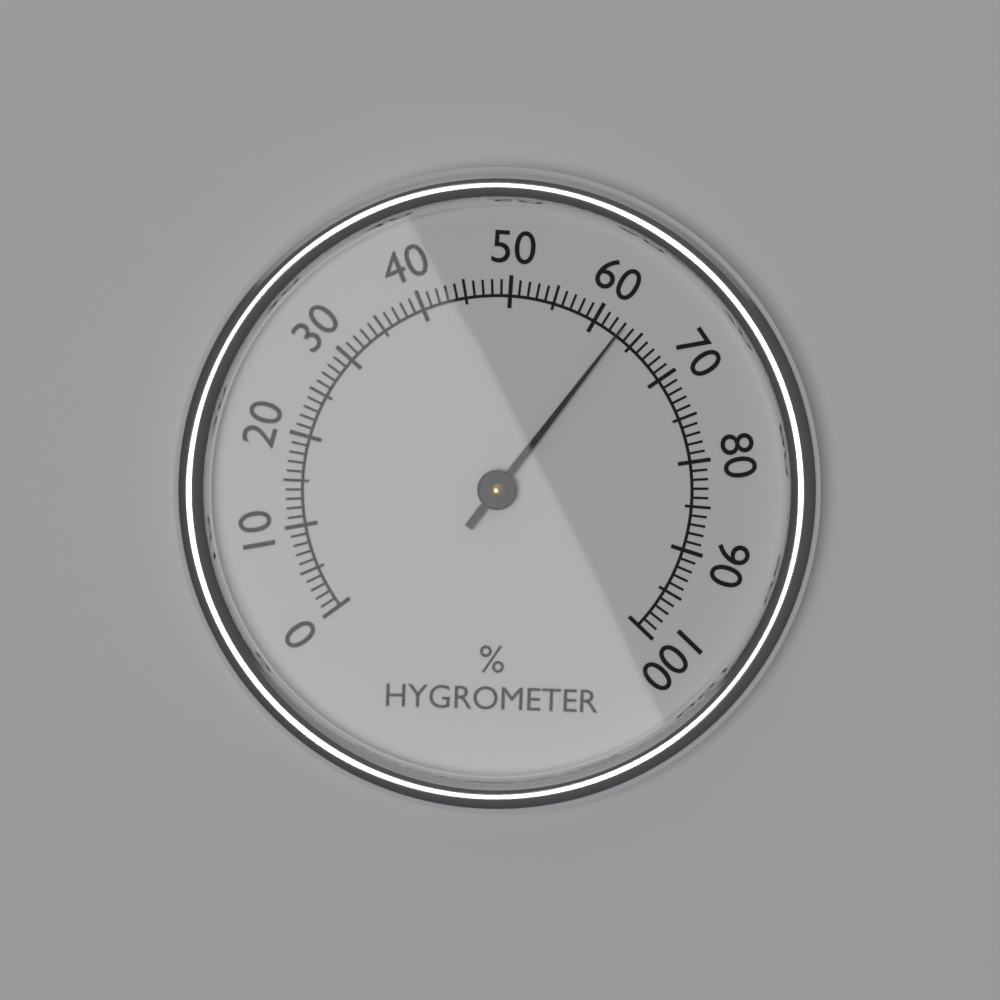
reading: 63 %
